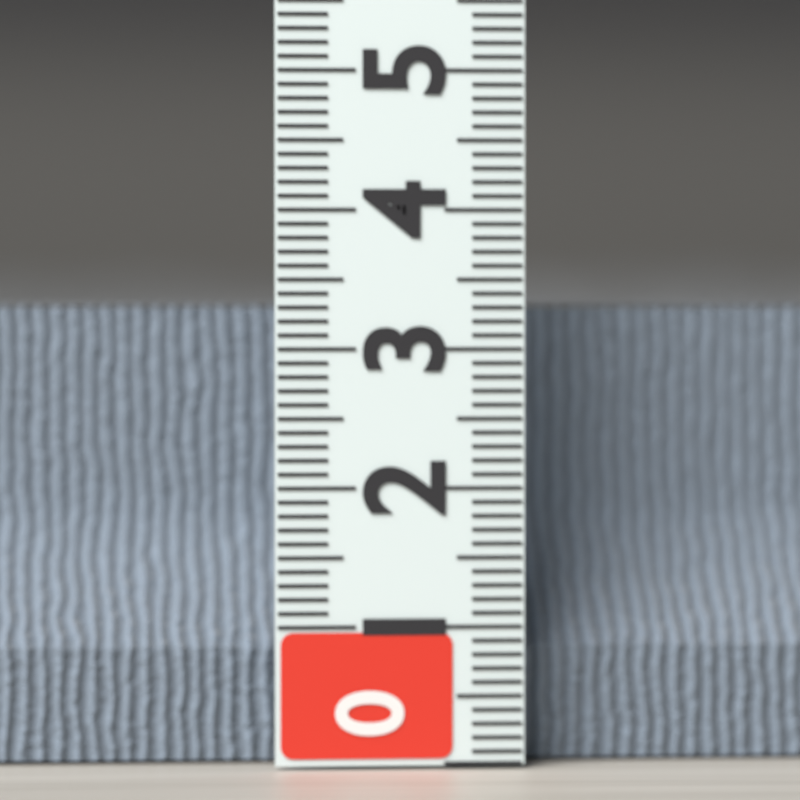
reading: 3.3 (no unit)
